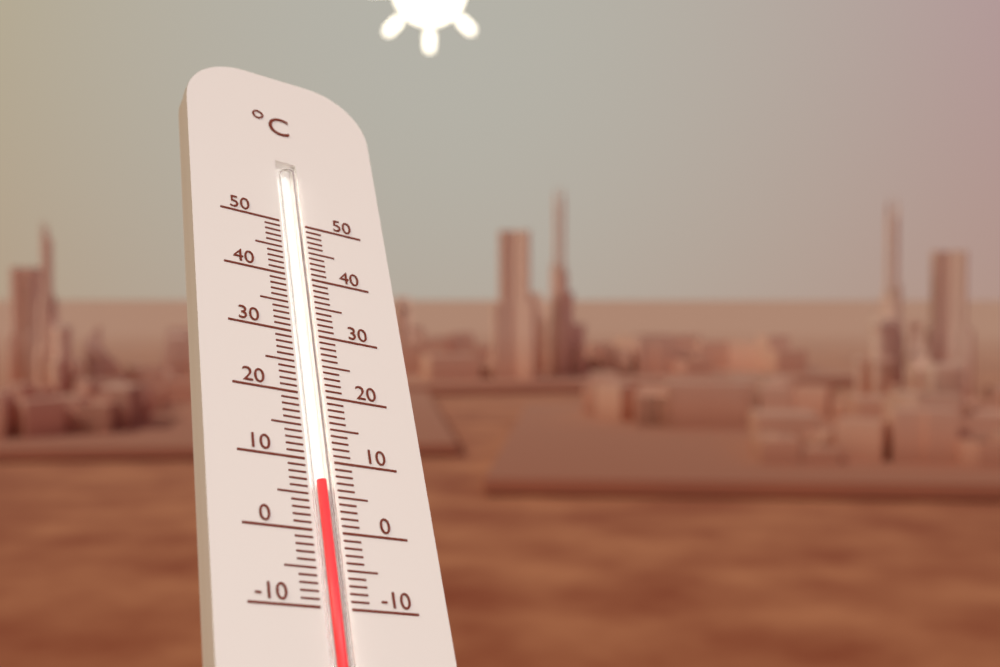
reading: 7 °C
